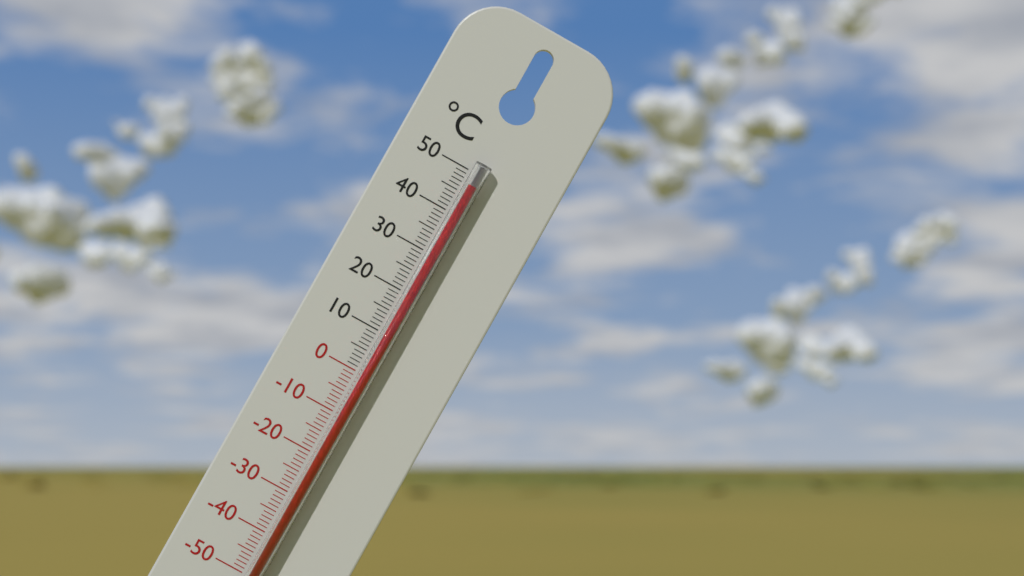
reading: 47 °C
